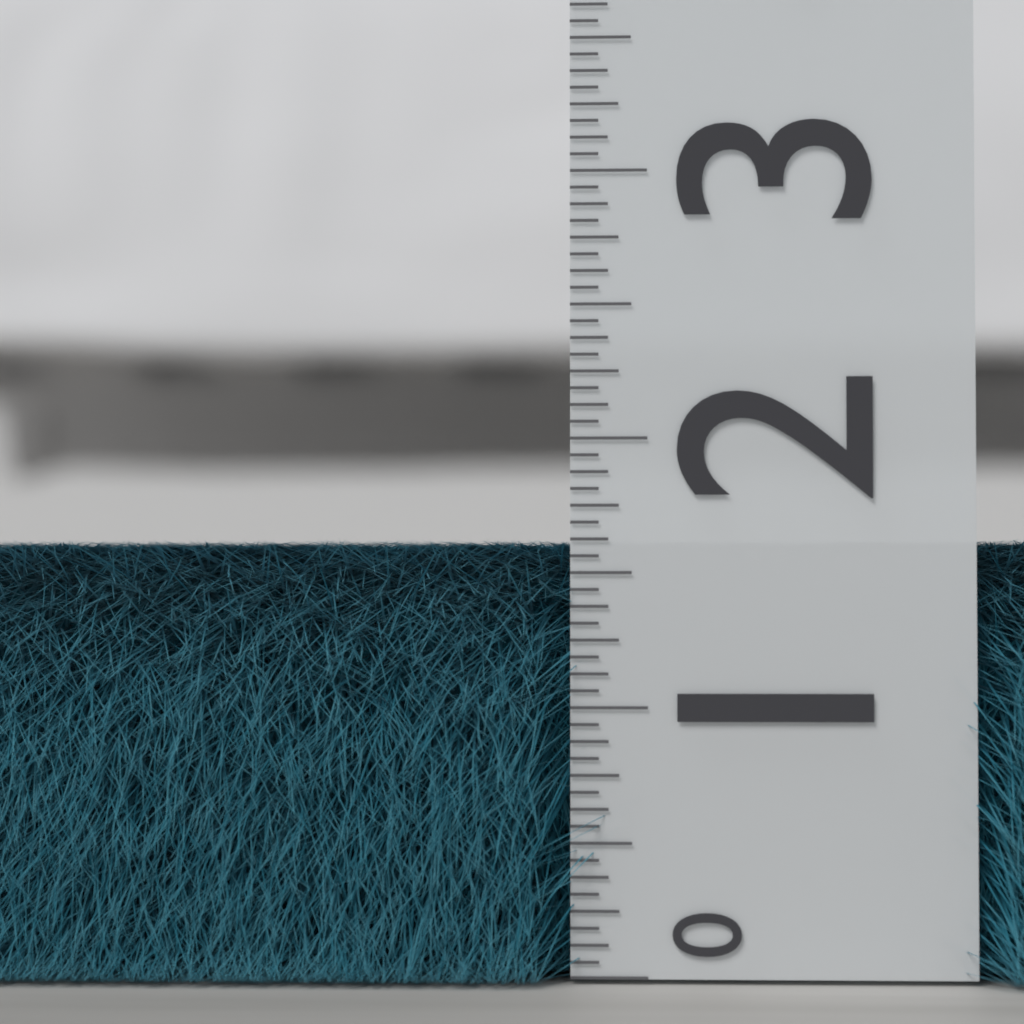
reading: 1.6250 (no unit)
